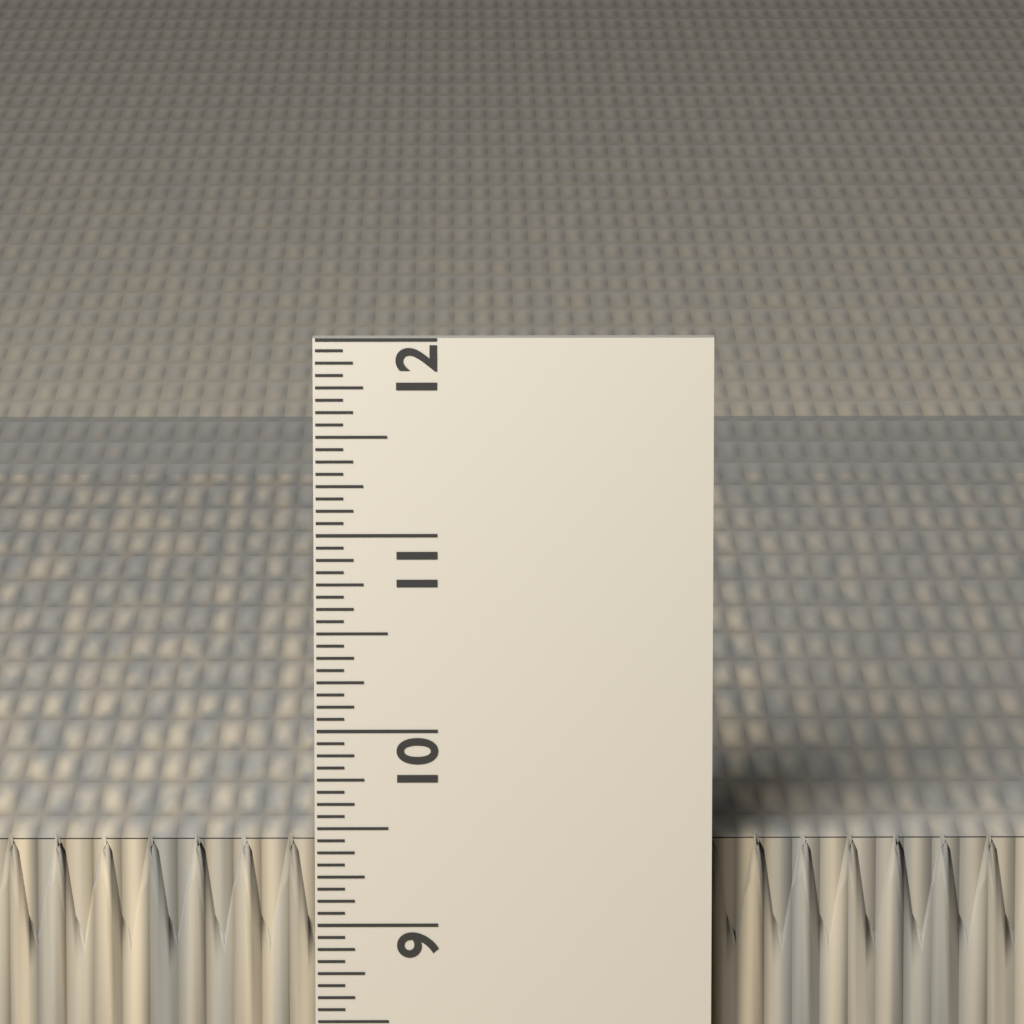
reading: 9.4375 in
